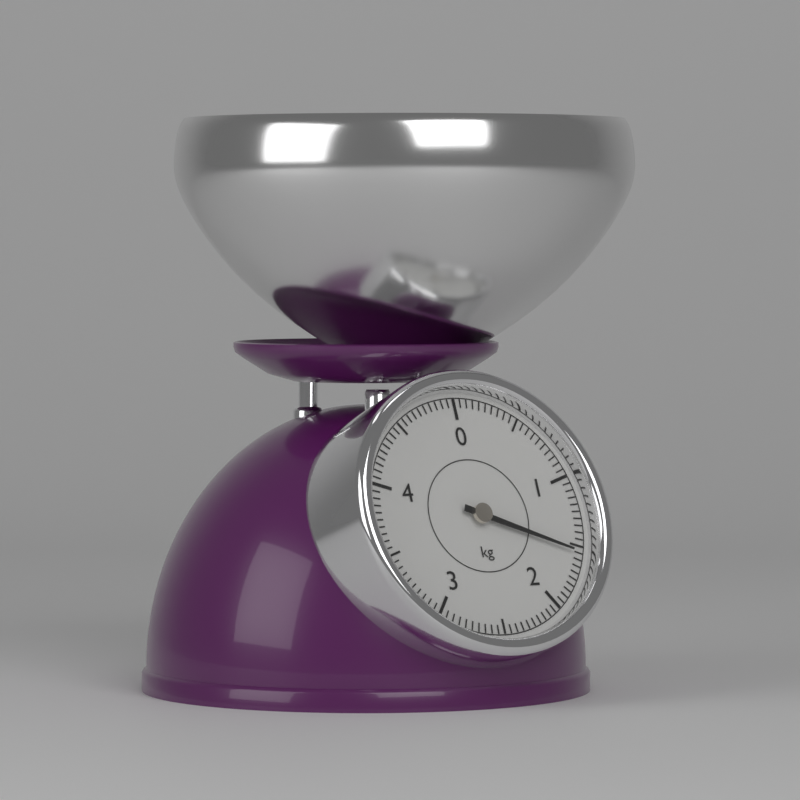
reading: 1.55 kg
